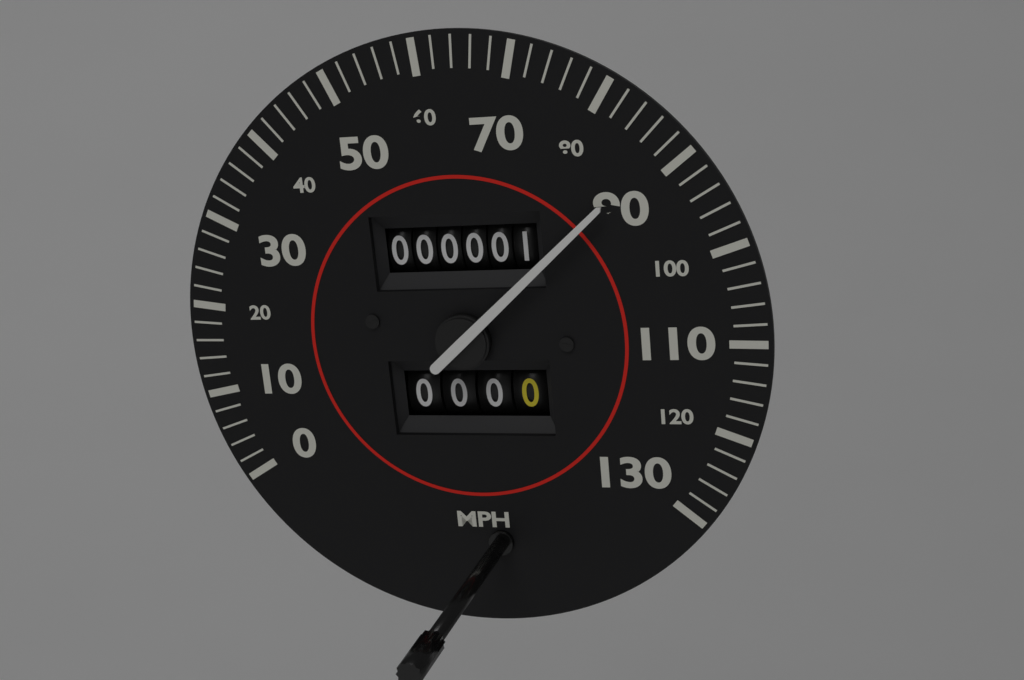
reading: 88 mph
